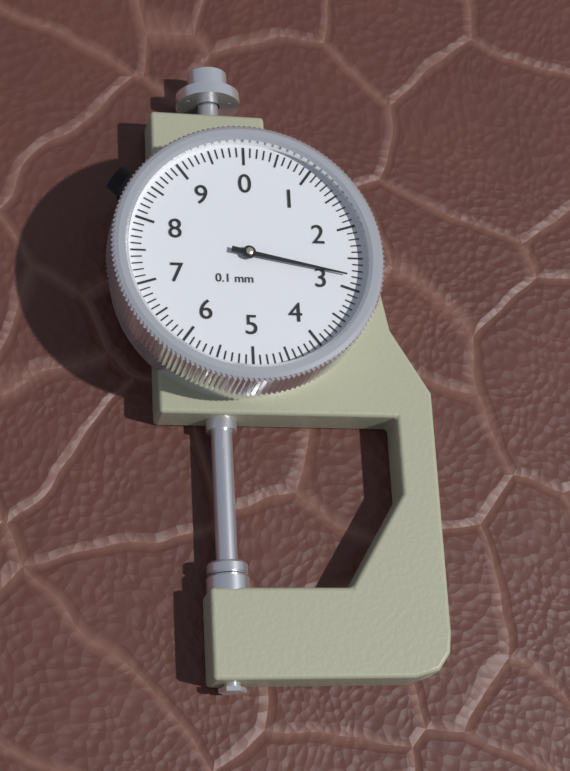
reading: 2.8 mm
